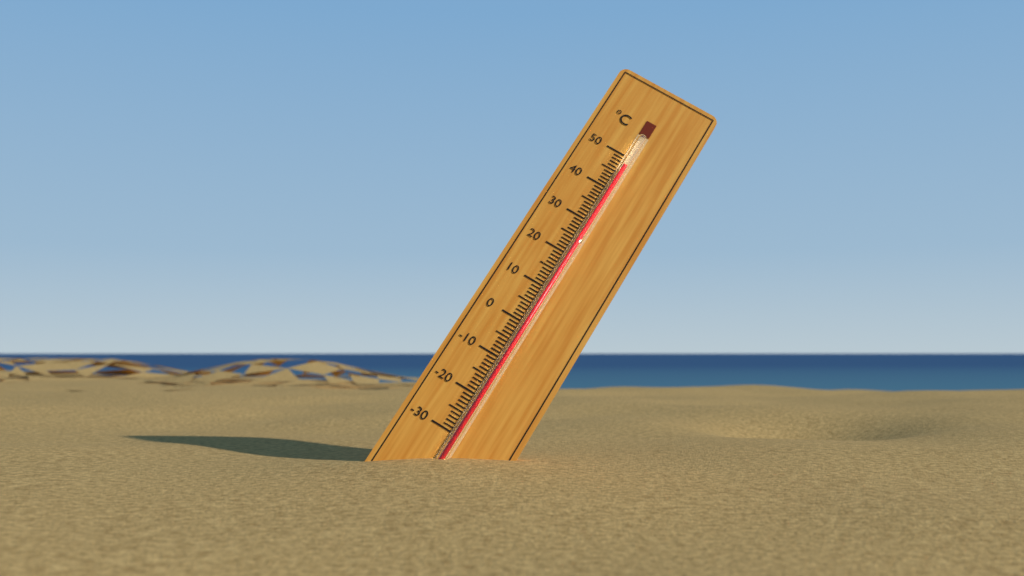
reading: 47 °C
